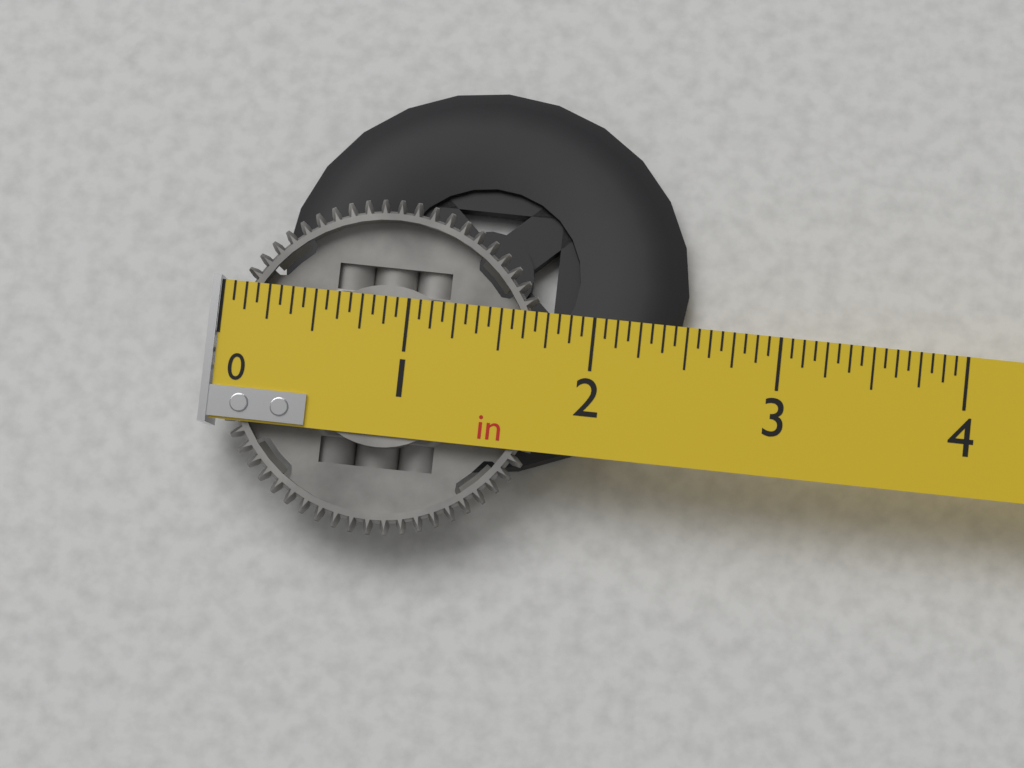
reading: 1.8125 in
